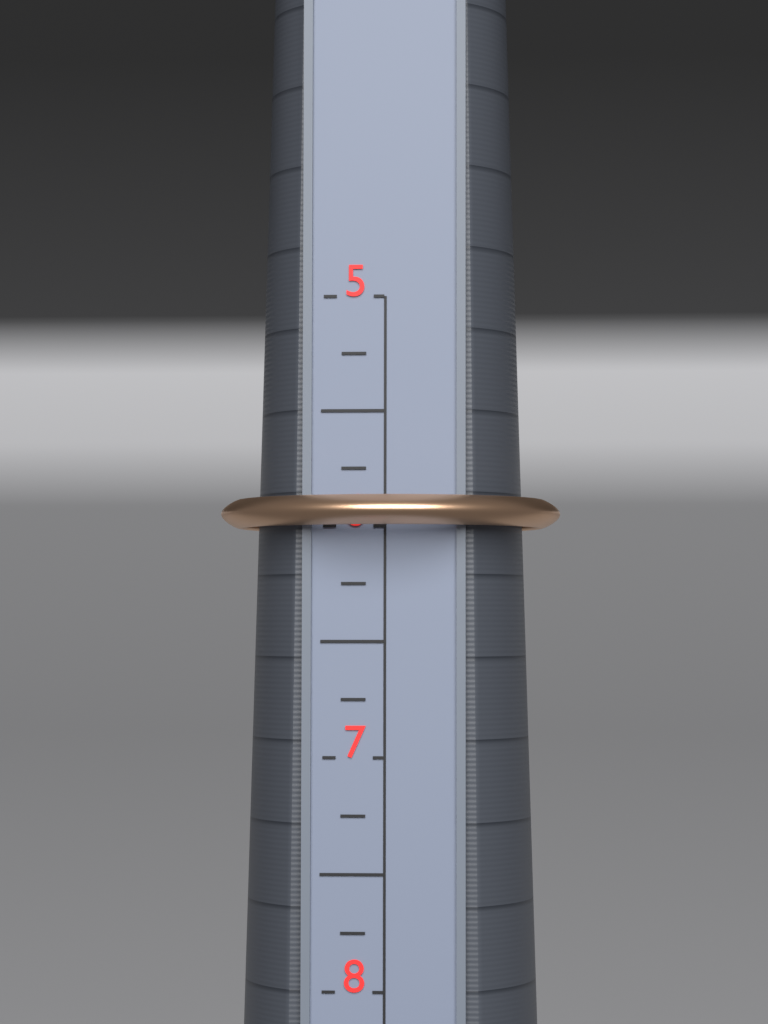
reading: 6.00 (no unit)
